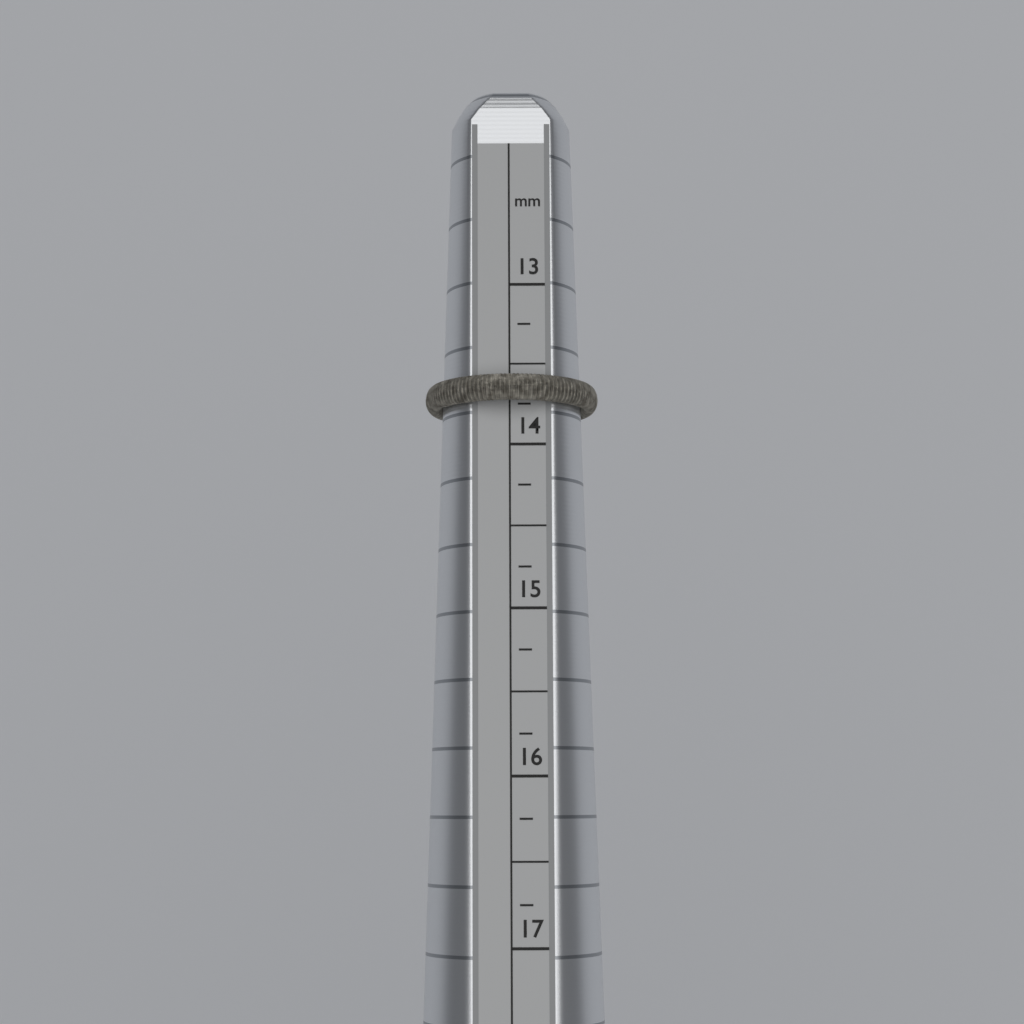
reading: 13.75 mm
